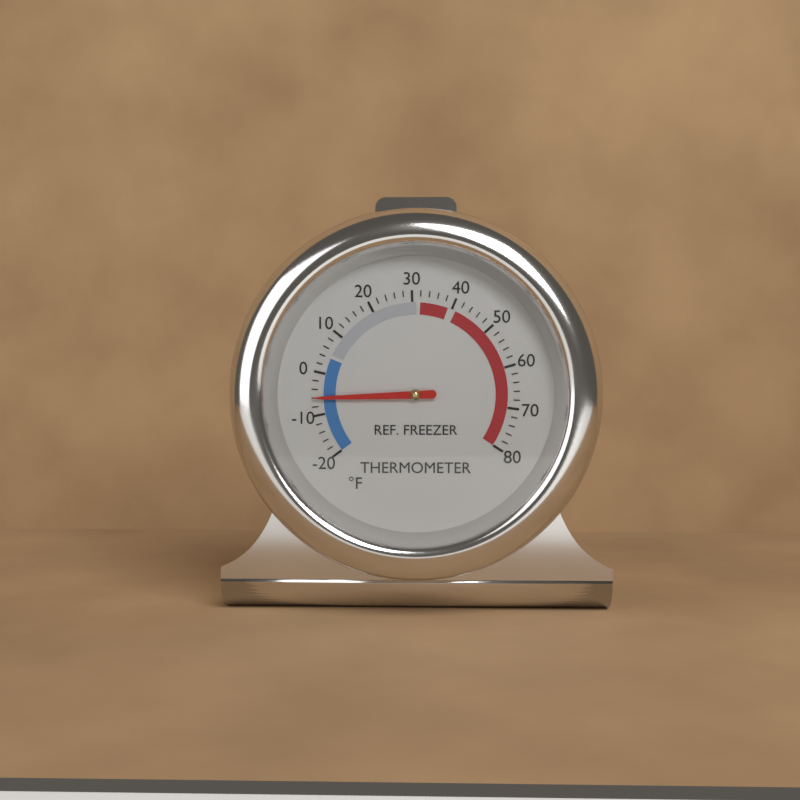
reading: -6 °F
